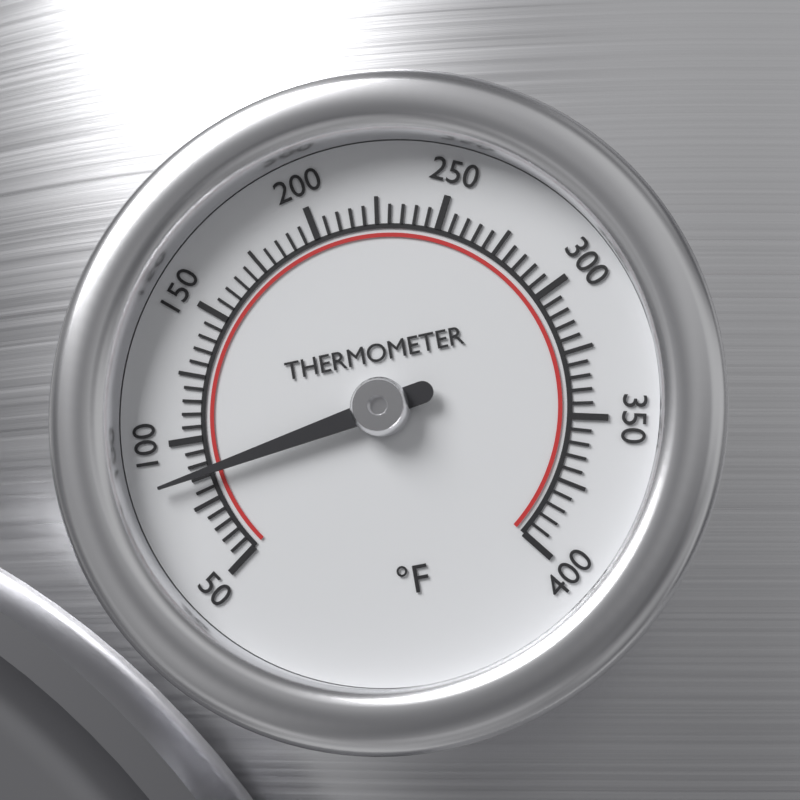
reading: 86 °F
